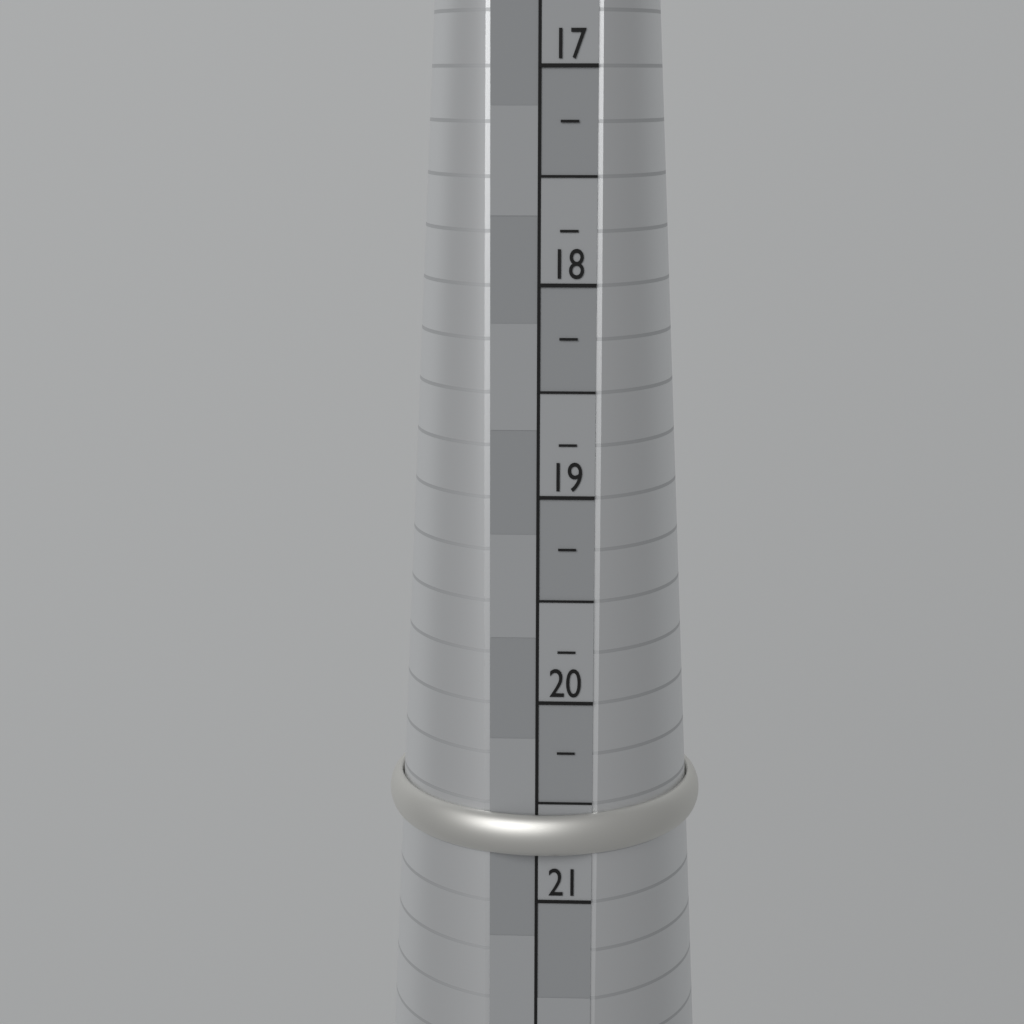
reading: 20.75 (no unit)
